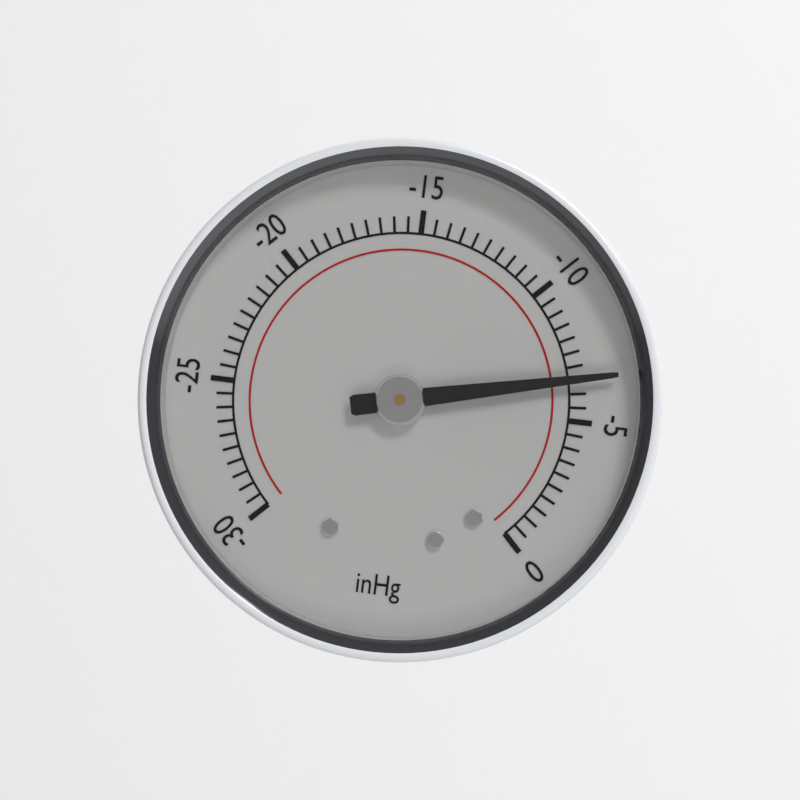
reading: -6.5 inHg
